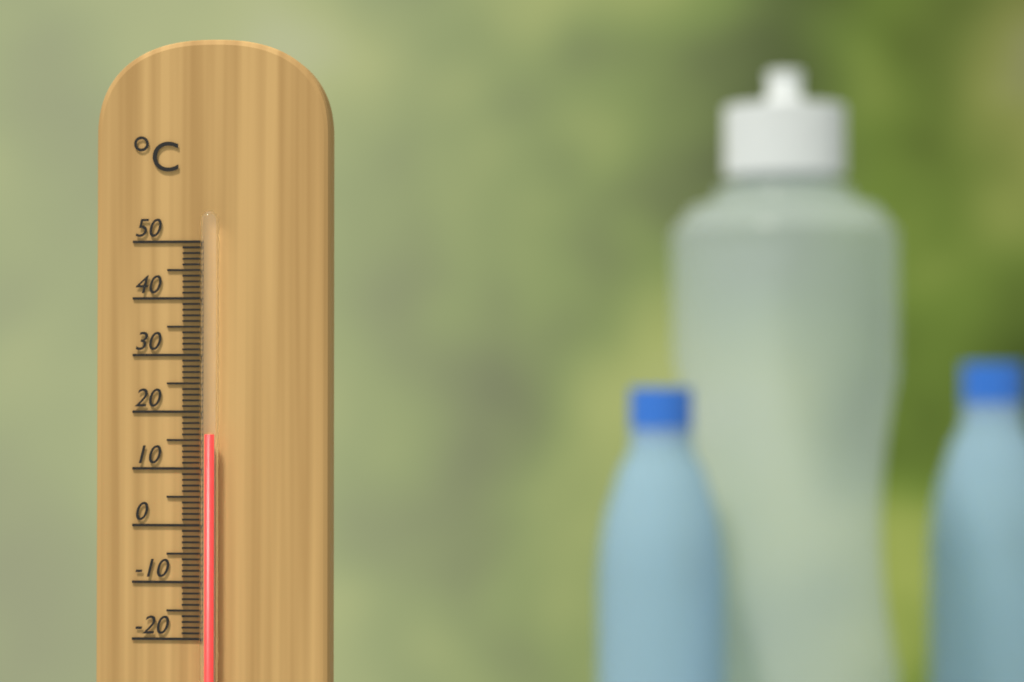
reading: 16 °C
